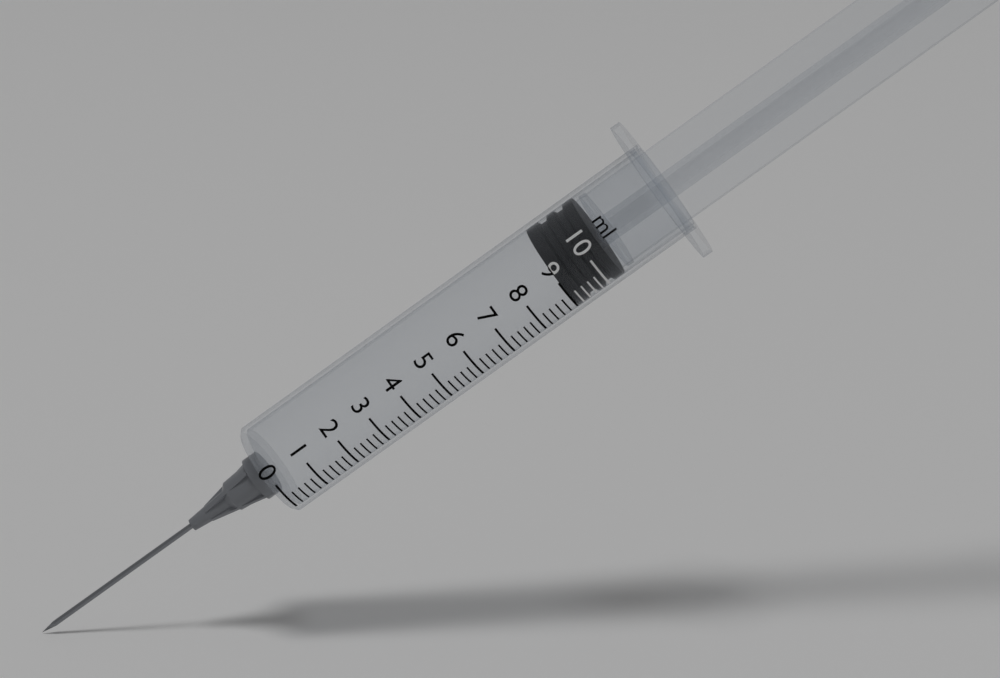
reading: 9.0 ml
